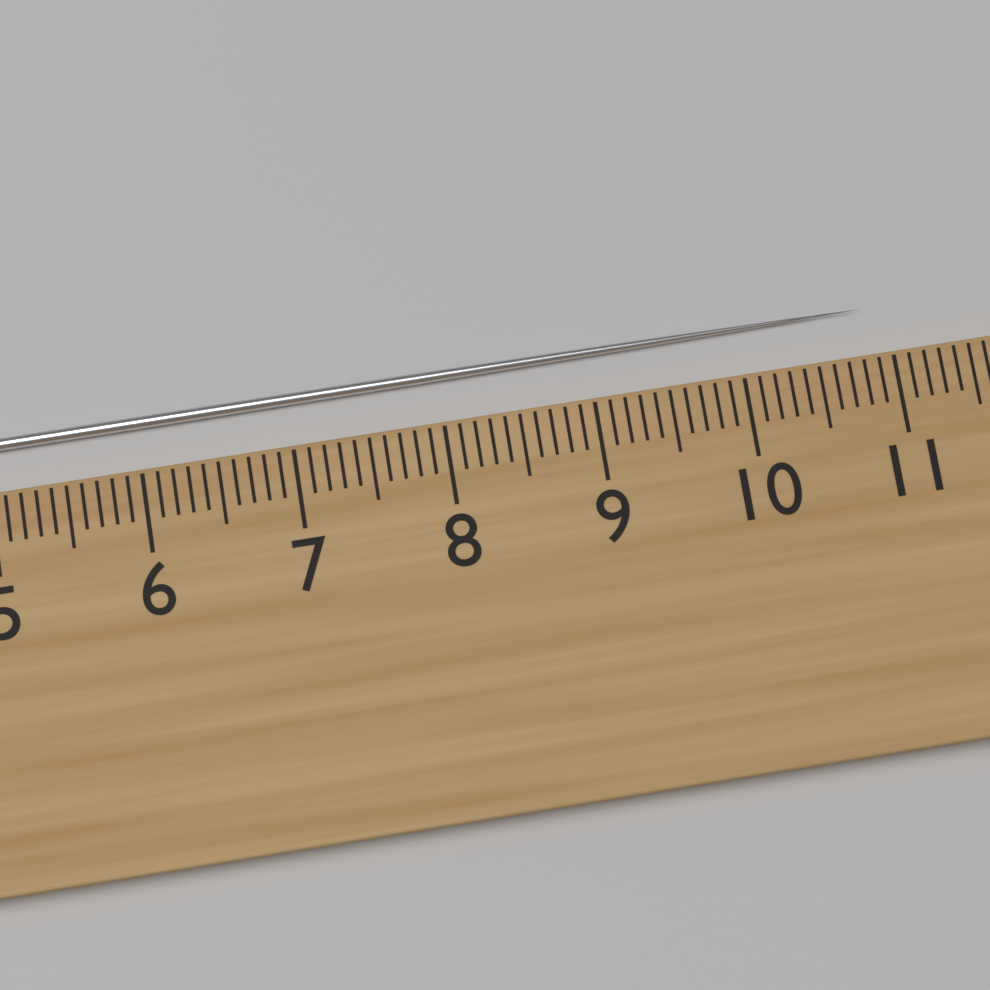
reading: 10.9 cm
